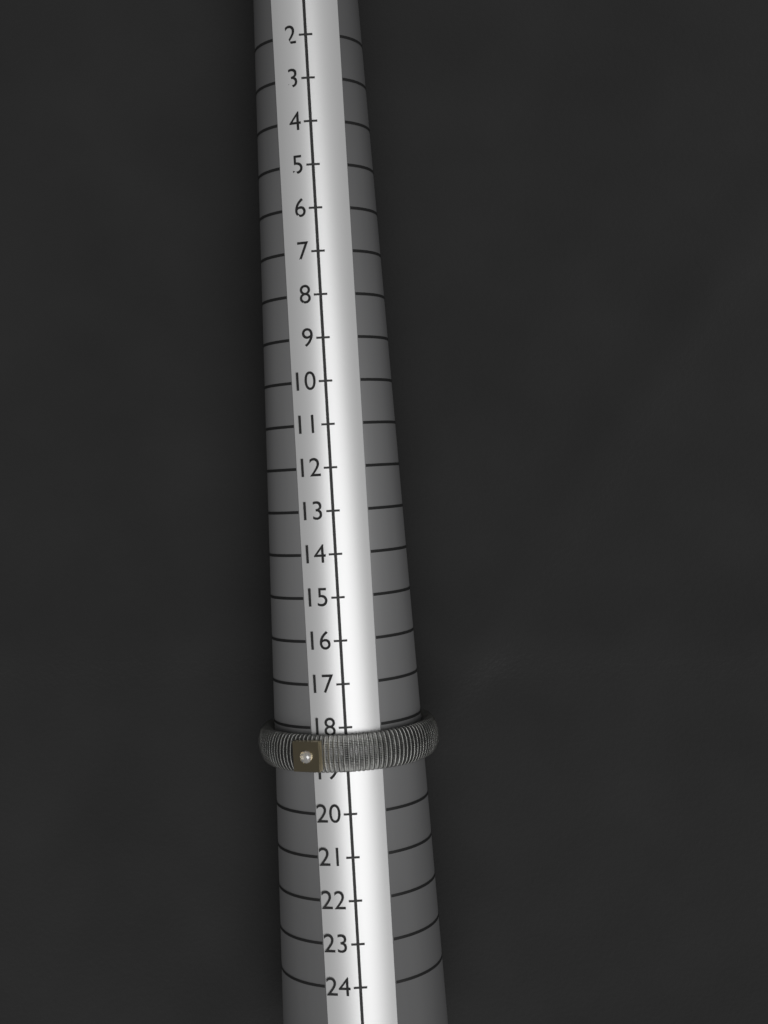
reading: 19 (no unit)
